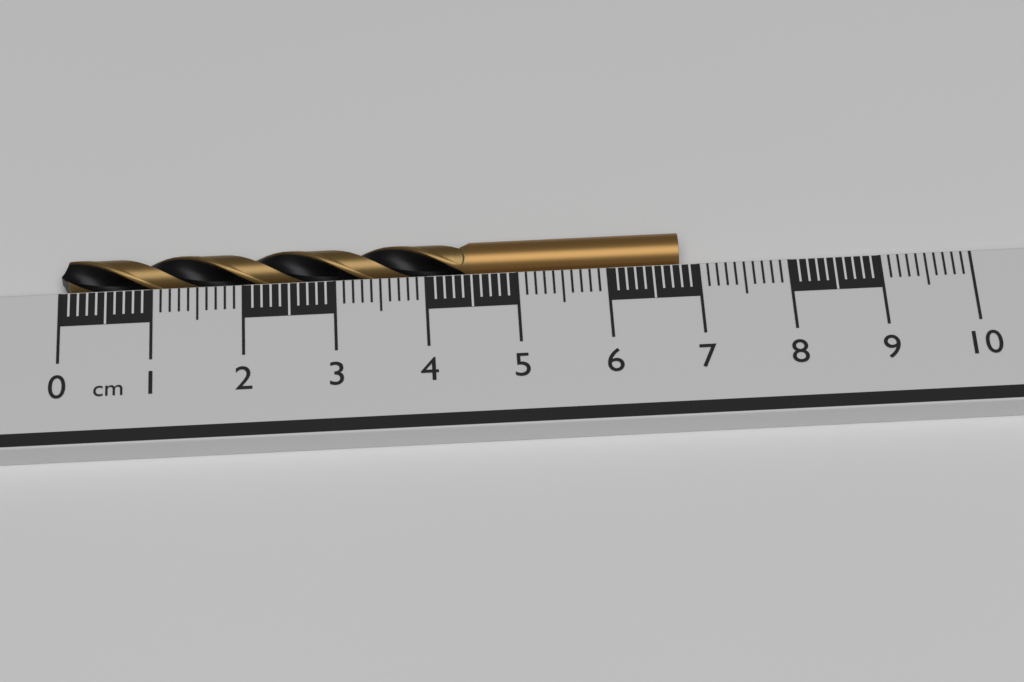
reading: 6.8 cm
